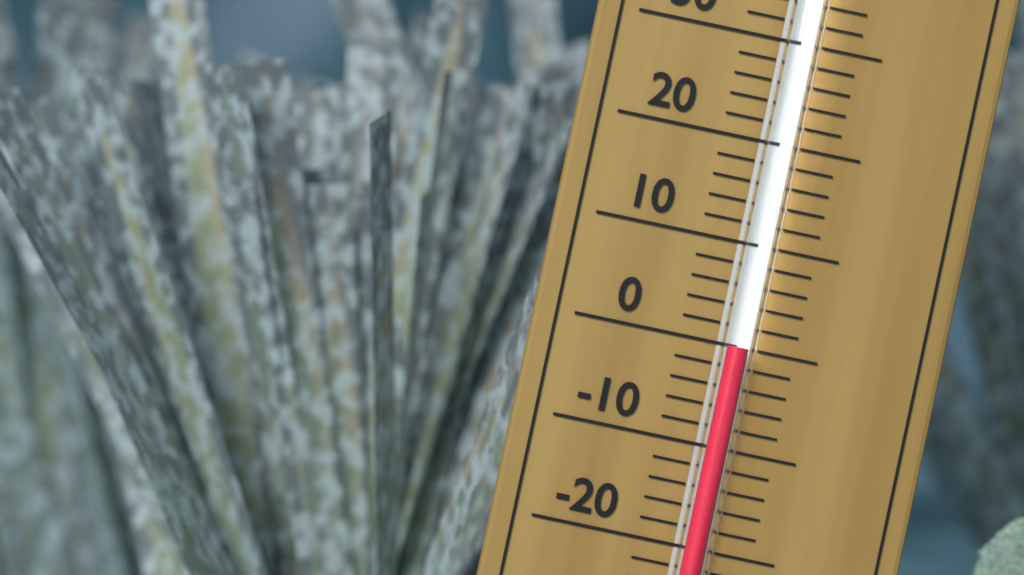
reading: 0 °C
